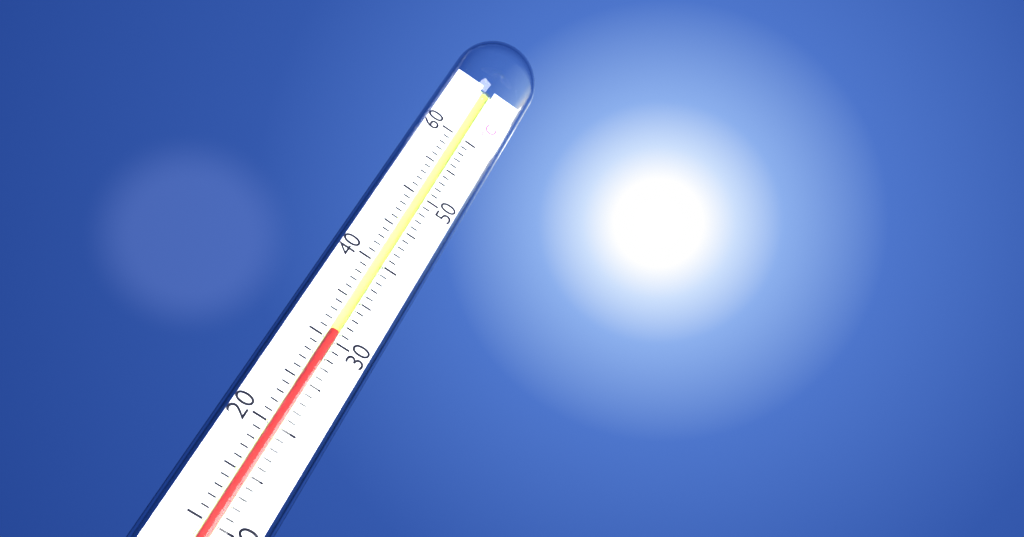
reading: 31 °C
